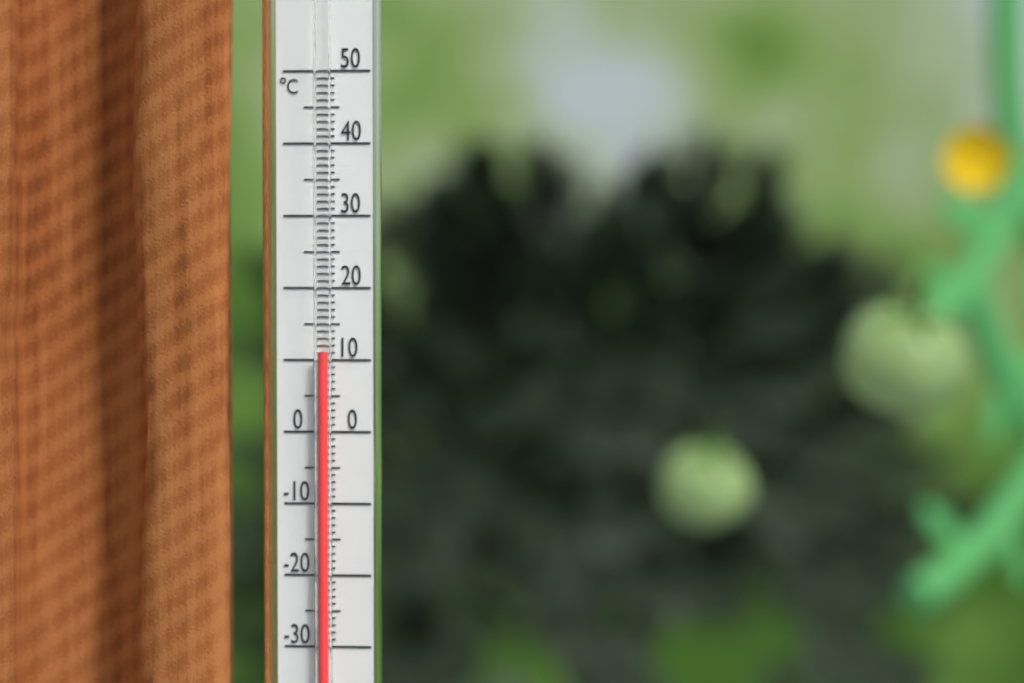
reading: 11 °C
